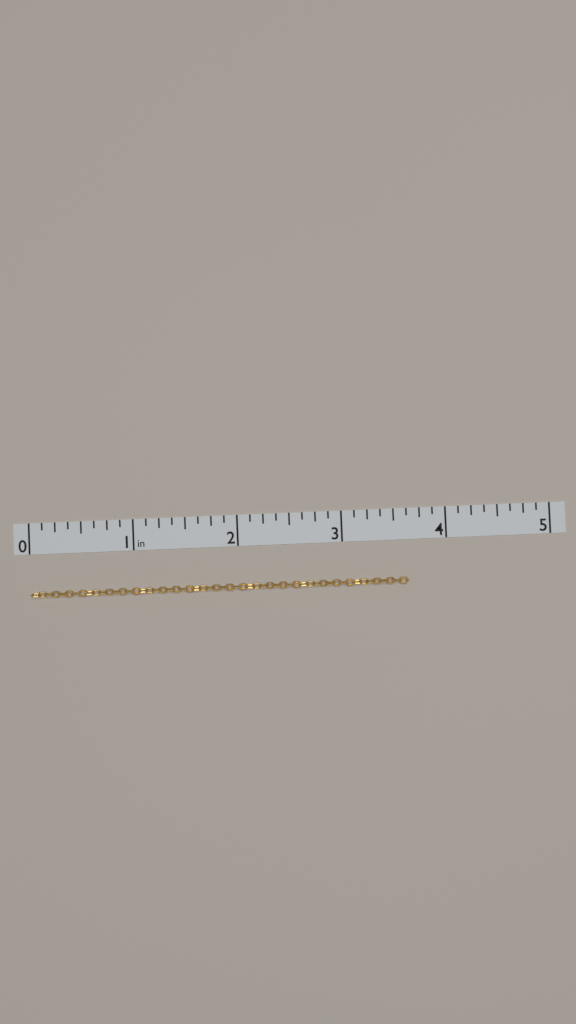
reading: 3.625 in
